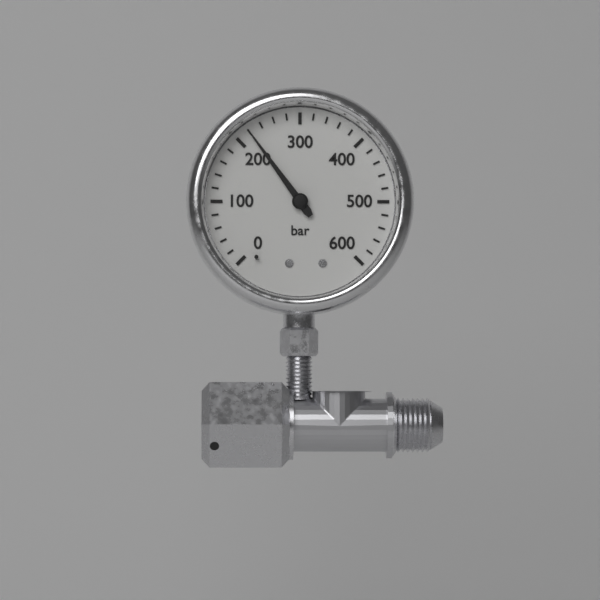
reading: 220 bar
